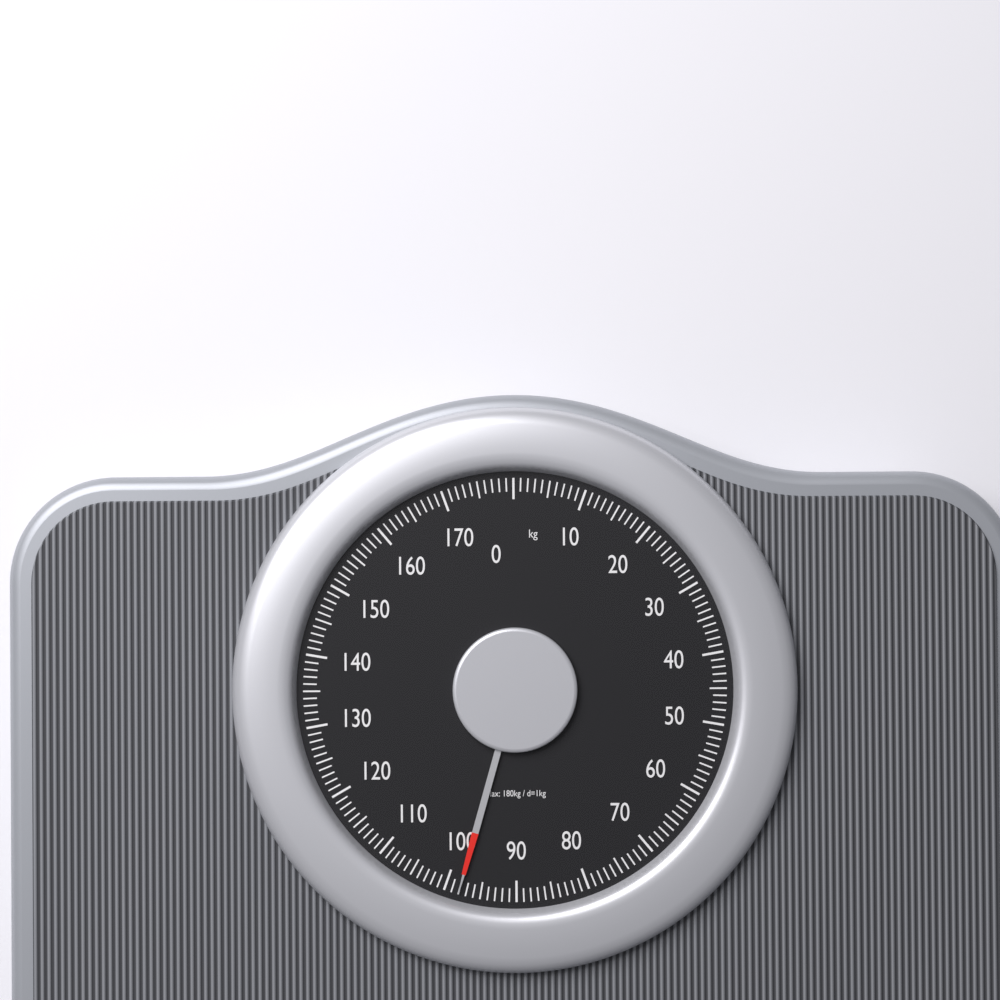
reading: 98 kg
